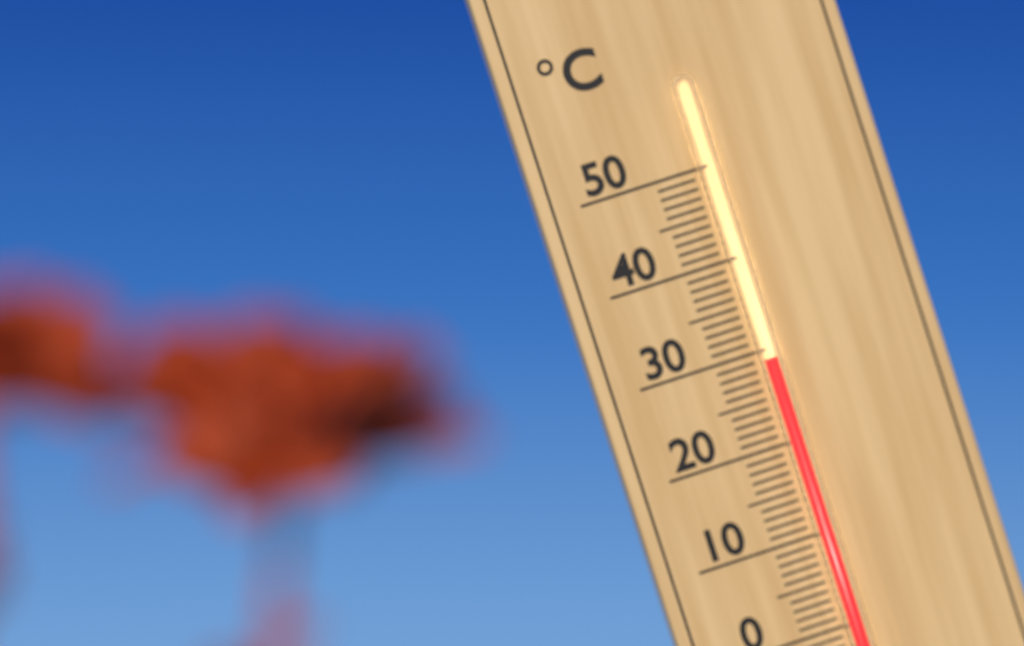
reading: 29 °C
